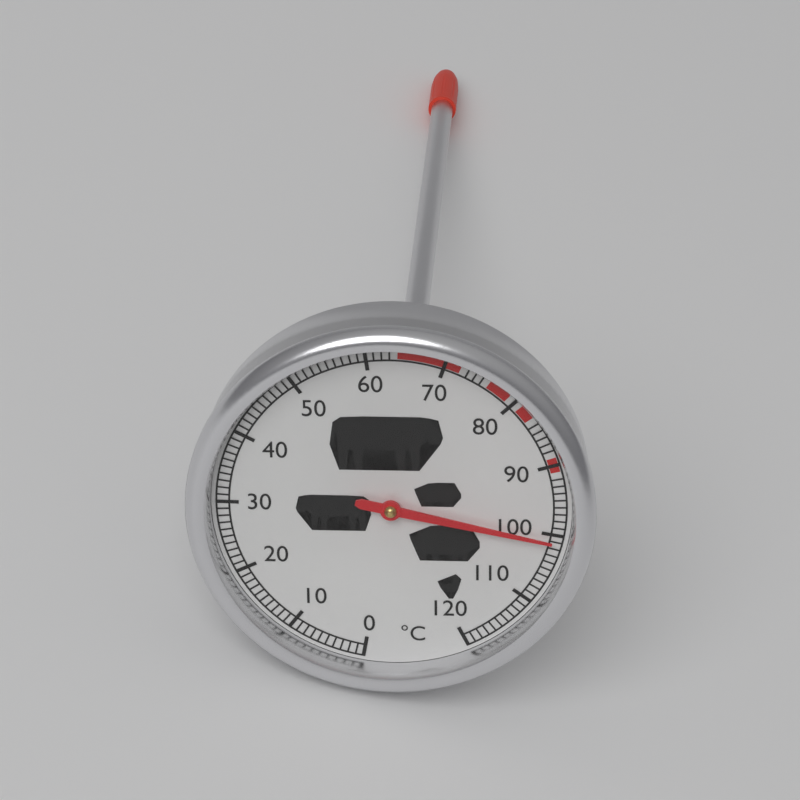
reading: 101 °C
